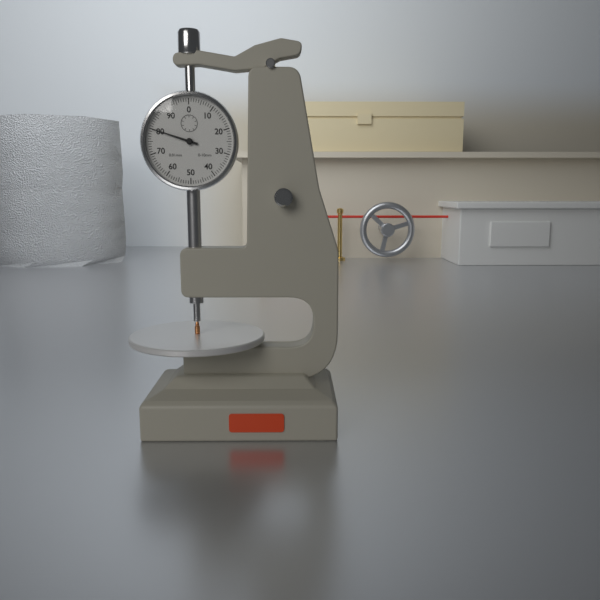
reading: 0.80 mm
